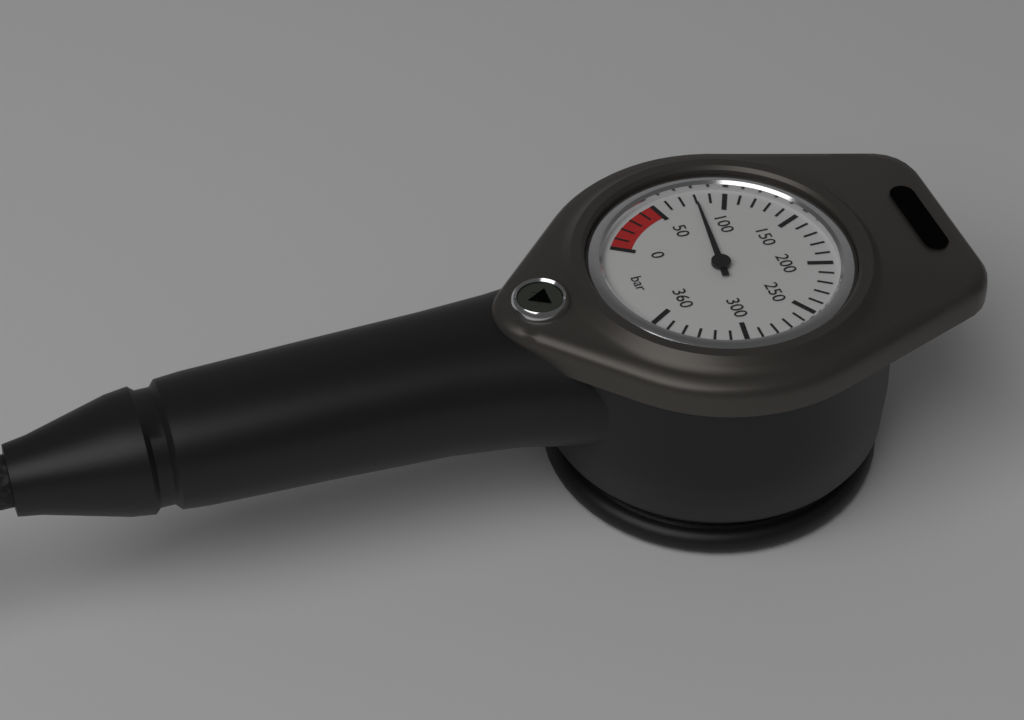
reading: 80 bar
